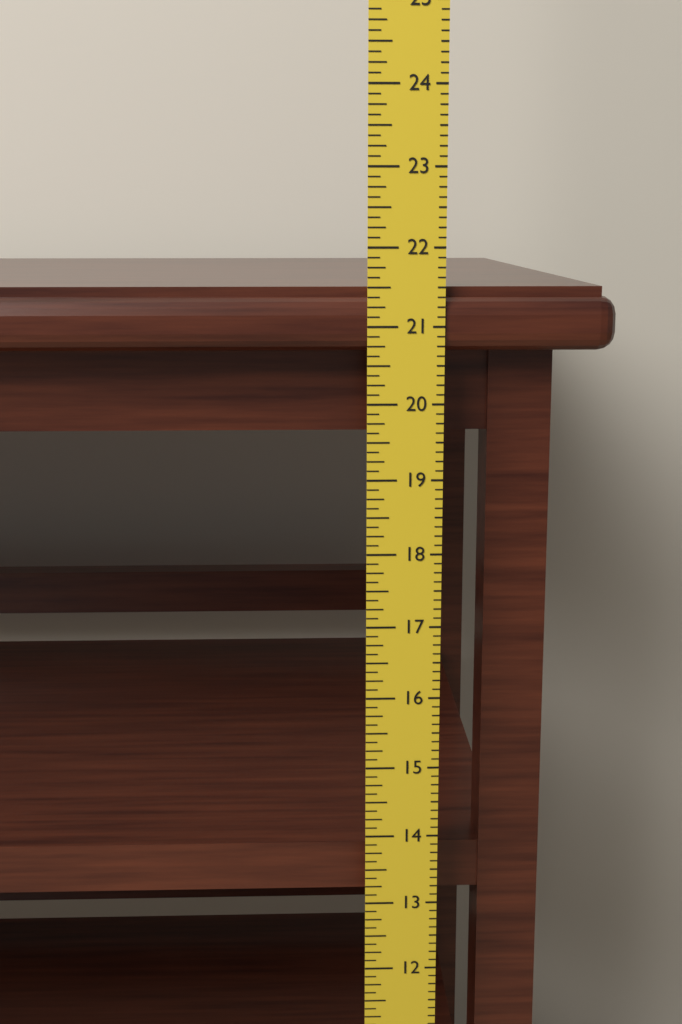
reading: 21.500 in
